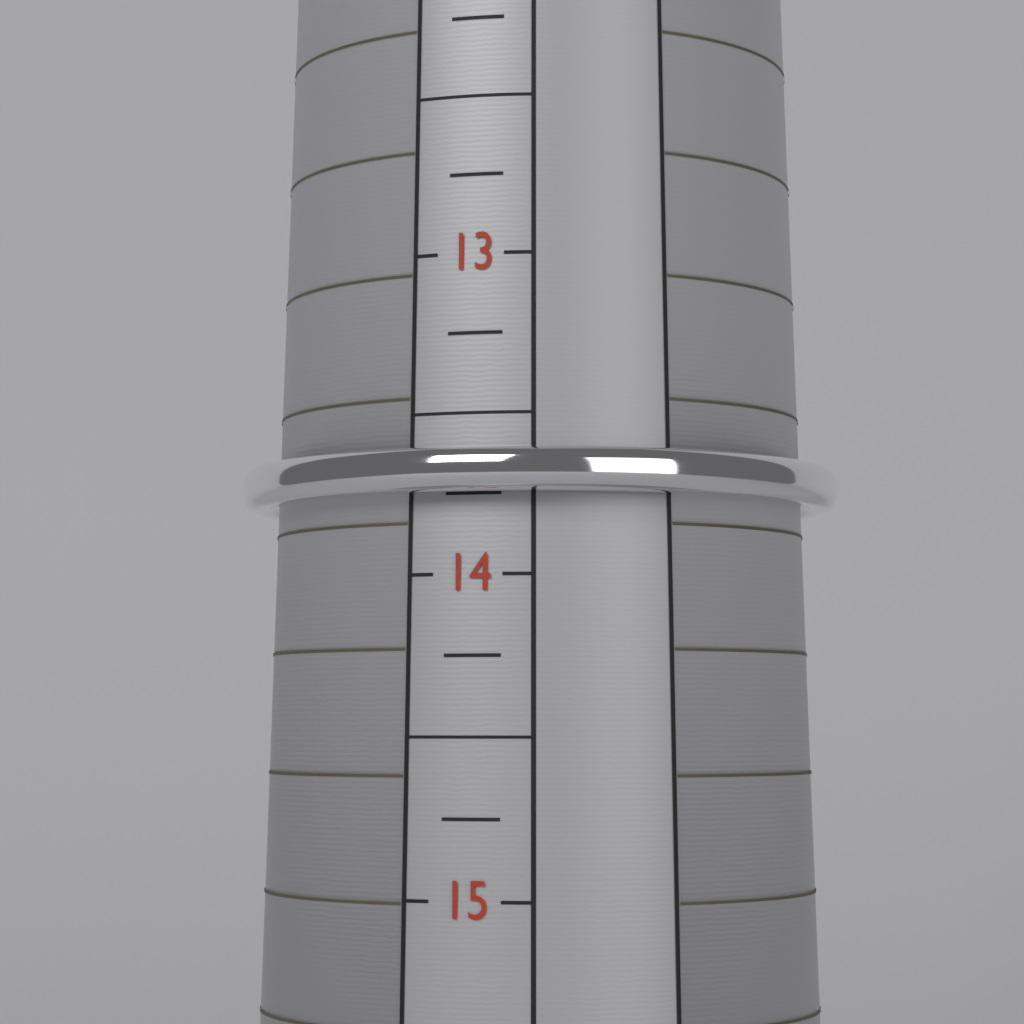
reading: 13.75 (no unit)
